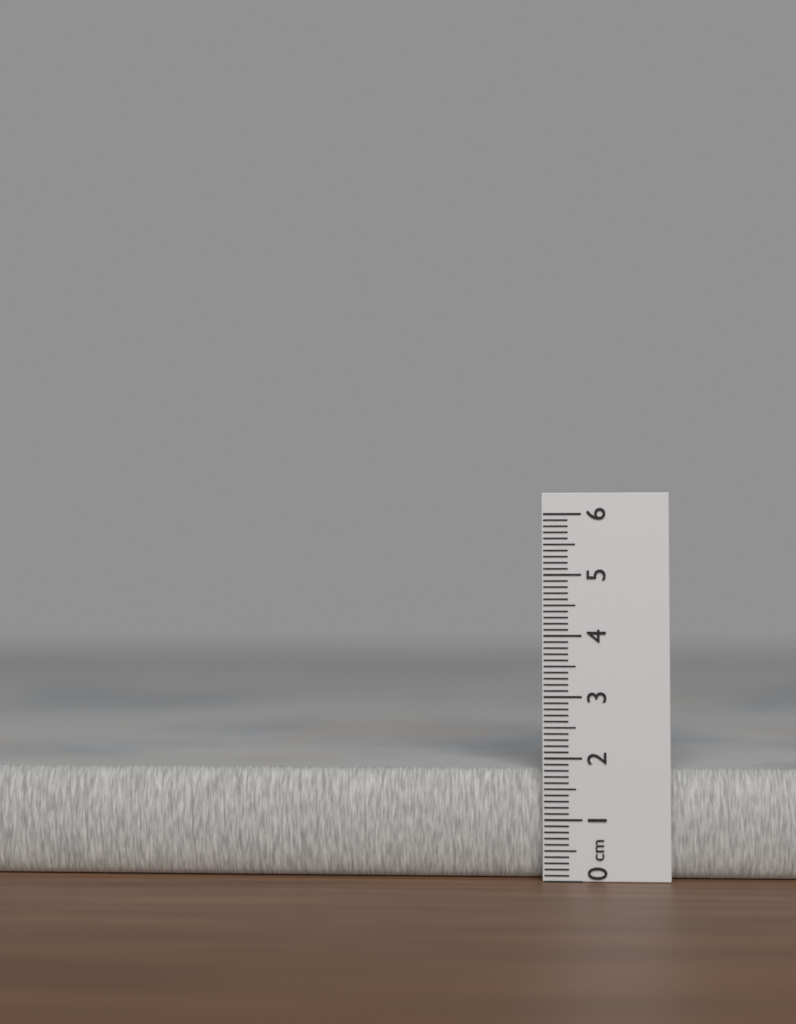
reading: 1.8 cm
